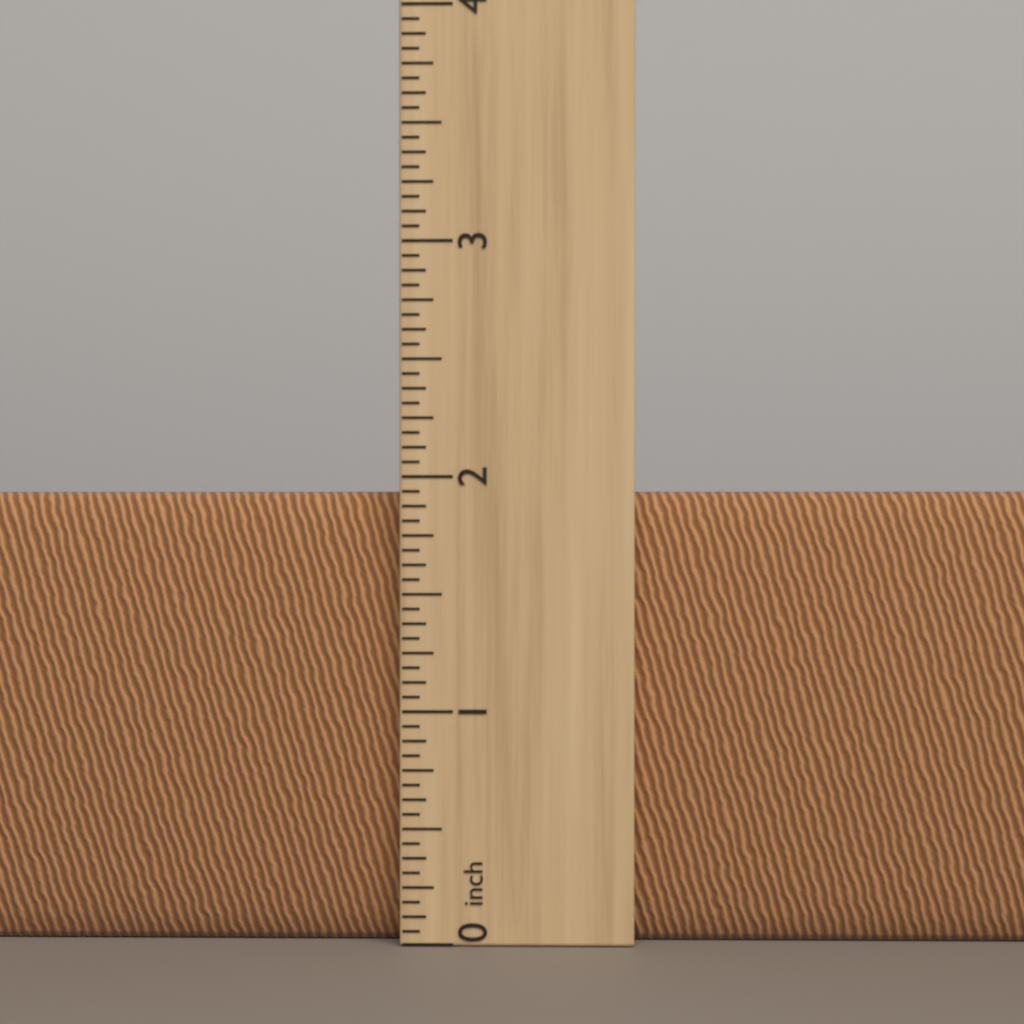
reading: 1.9375 inch
